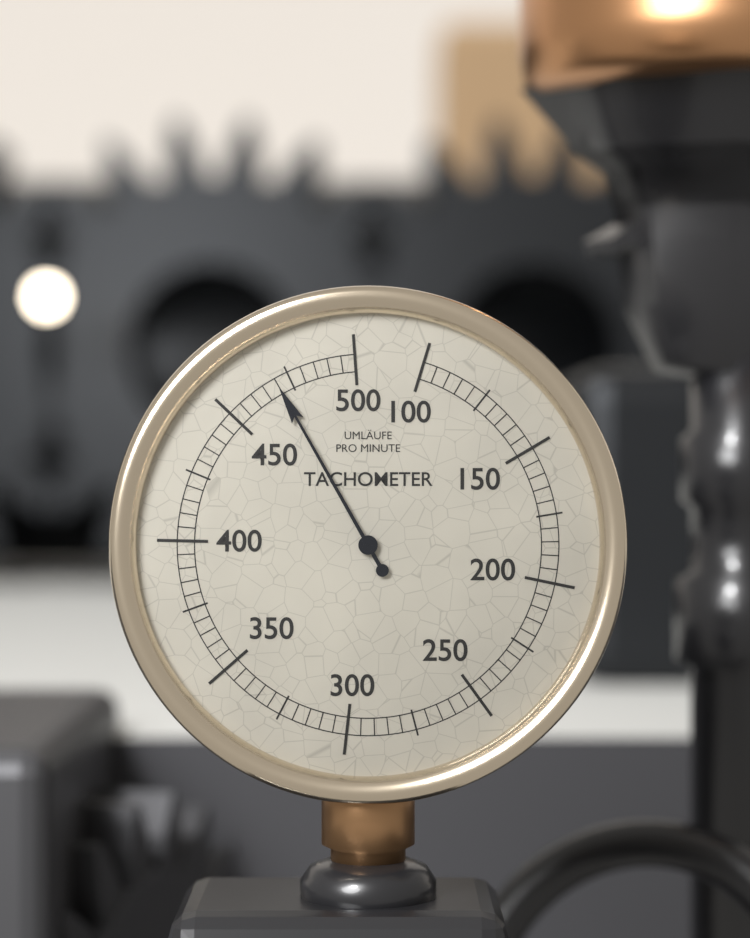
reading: 470 rpm
